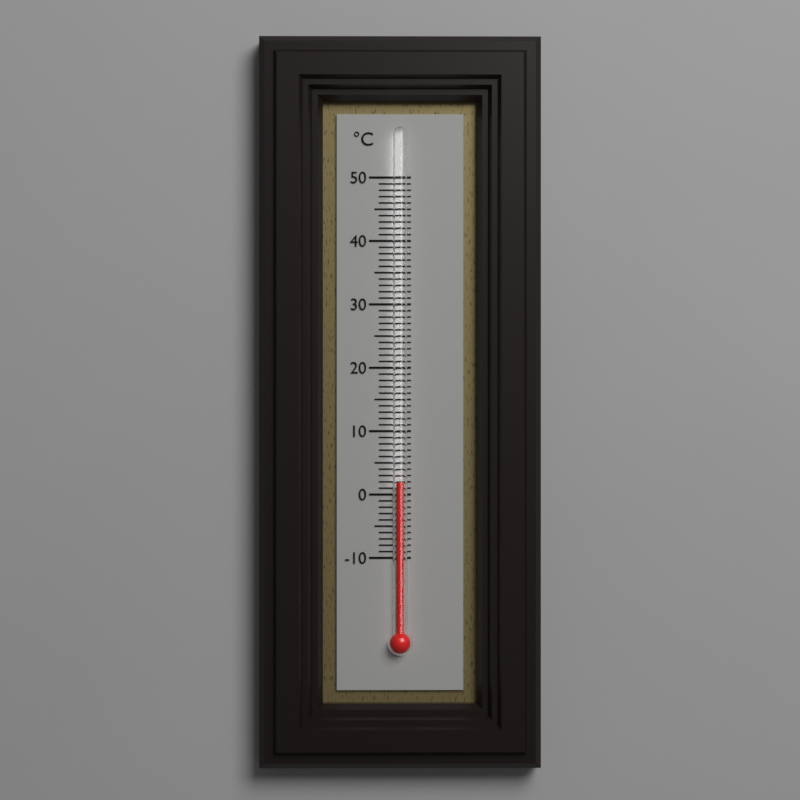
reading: 2 °C
